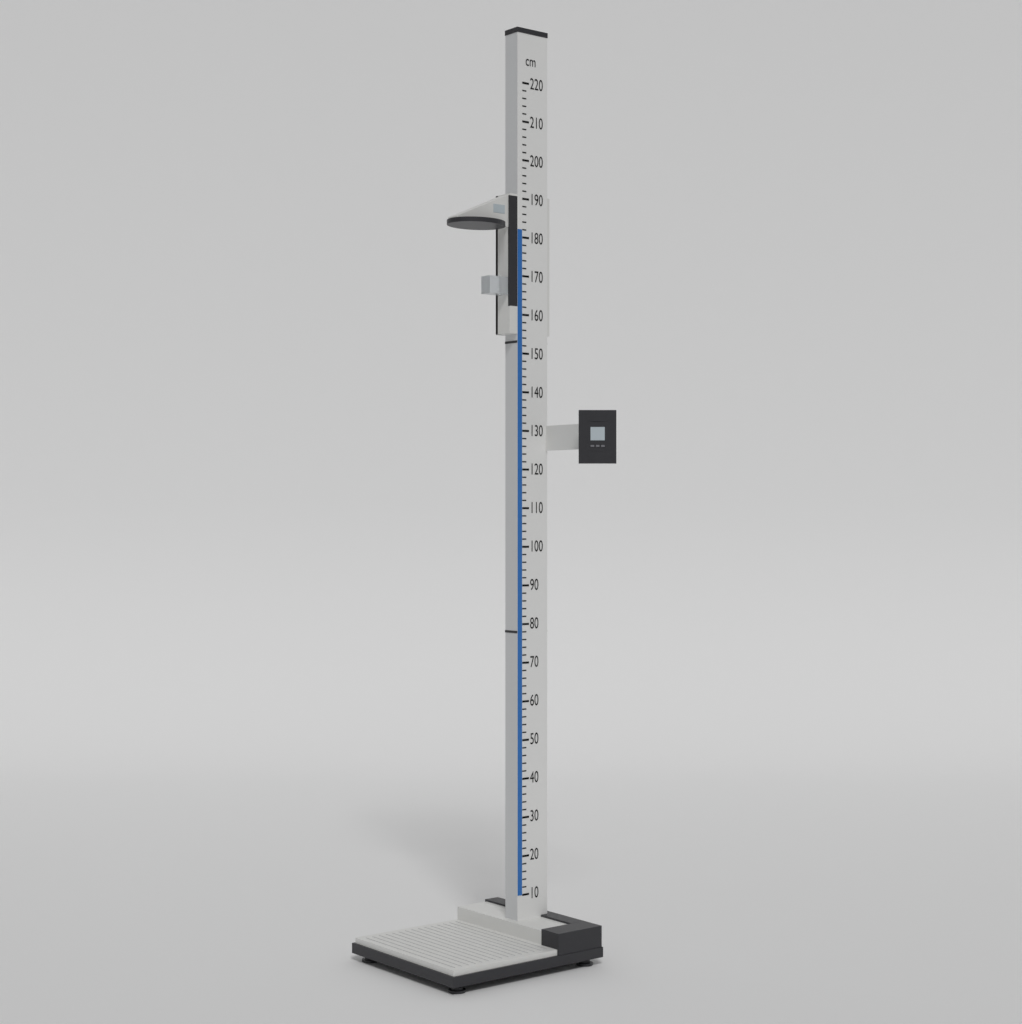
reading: 182 cm
